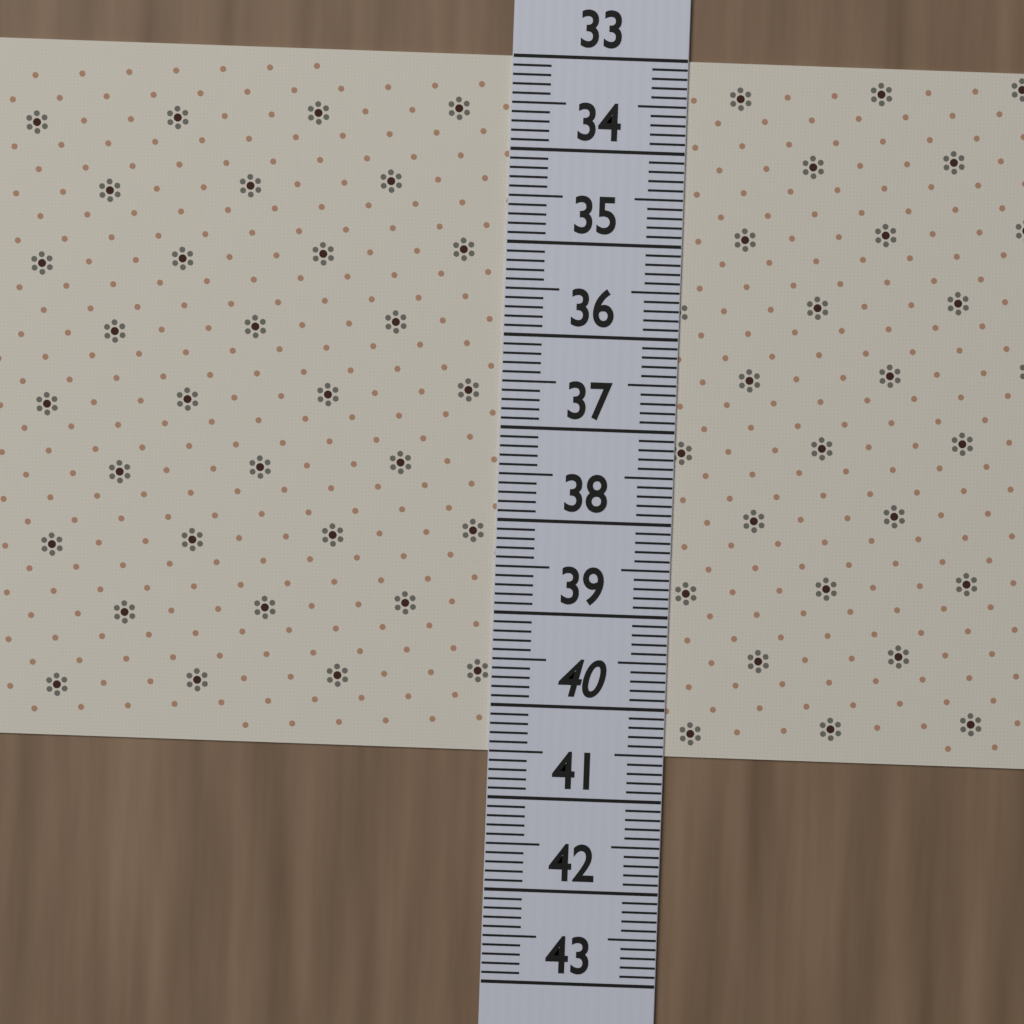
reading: 40.5 (no unit)
